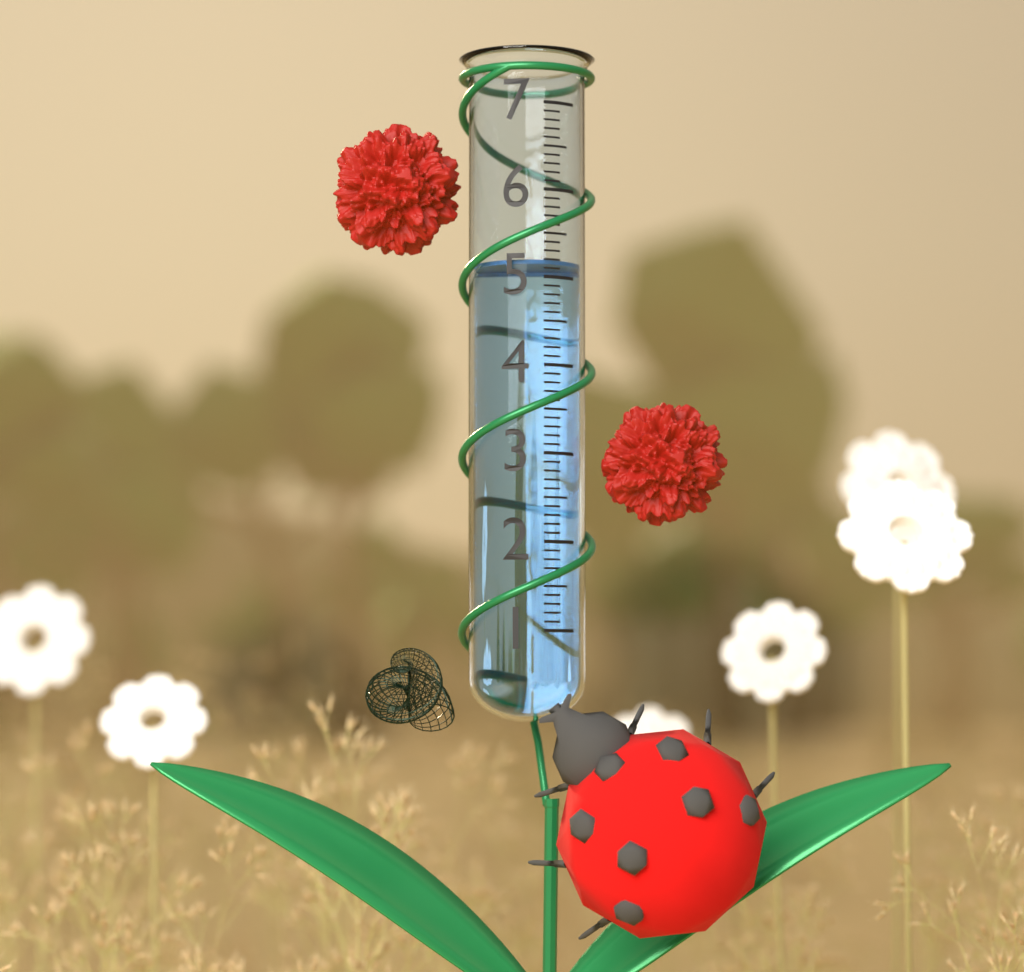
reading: 5.2 (no unit)
